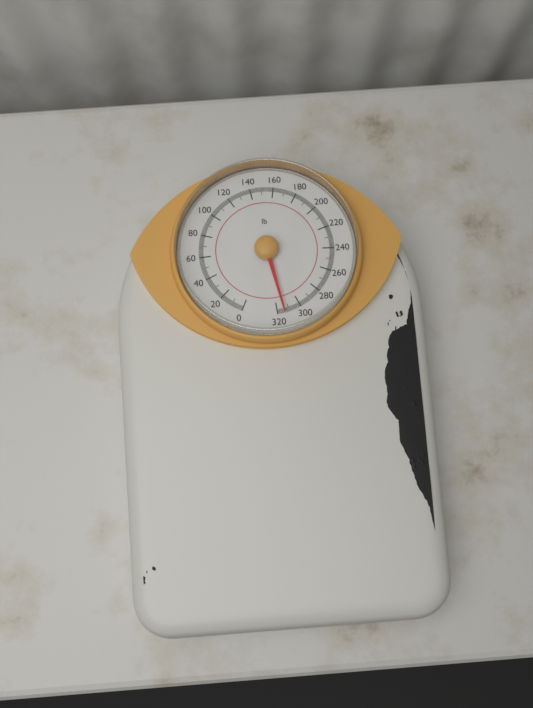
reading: 314 lb
